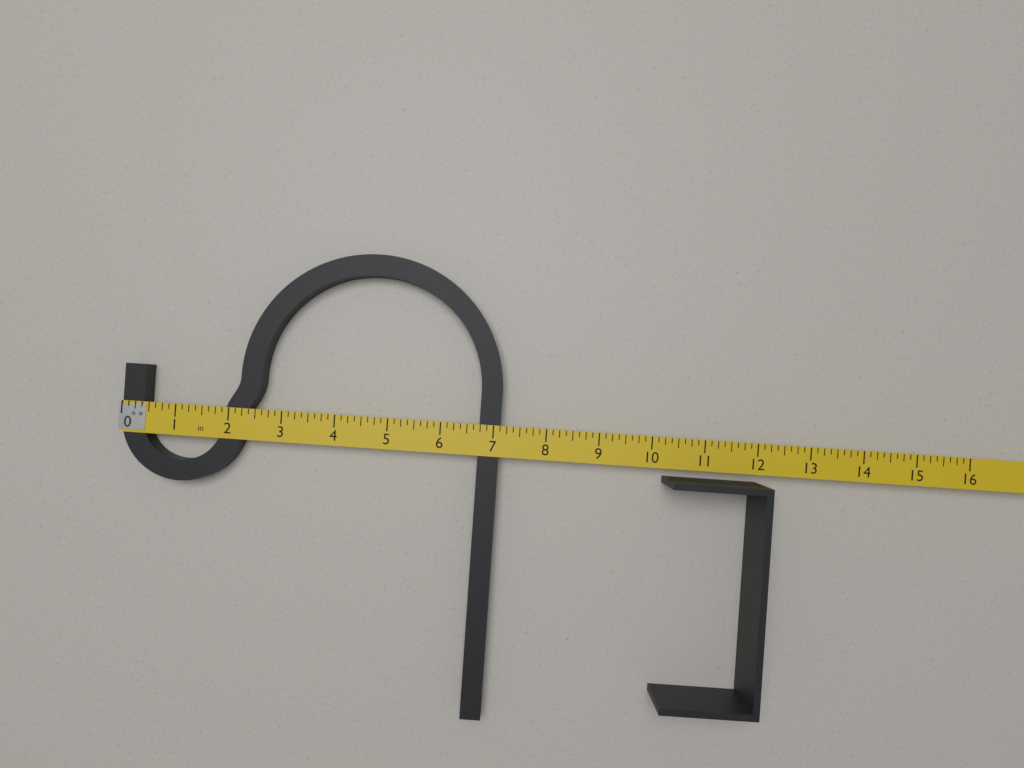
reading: 7.125 in
